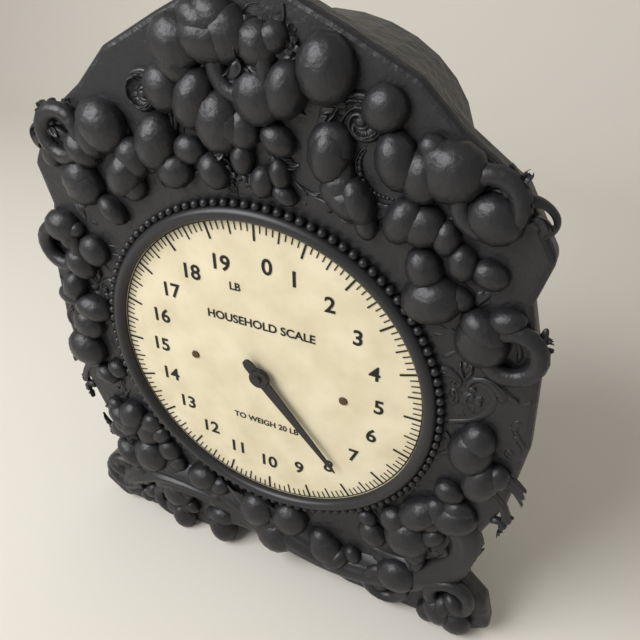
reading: 7.750 lb
